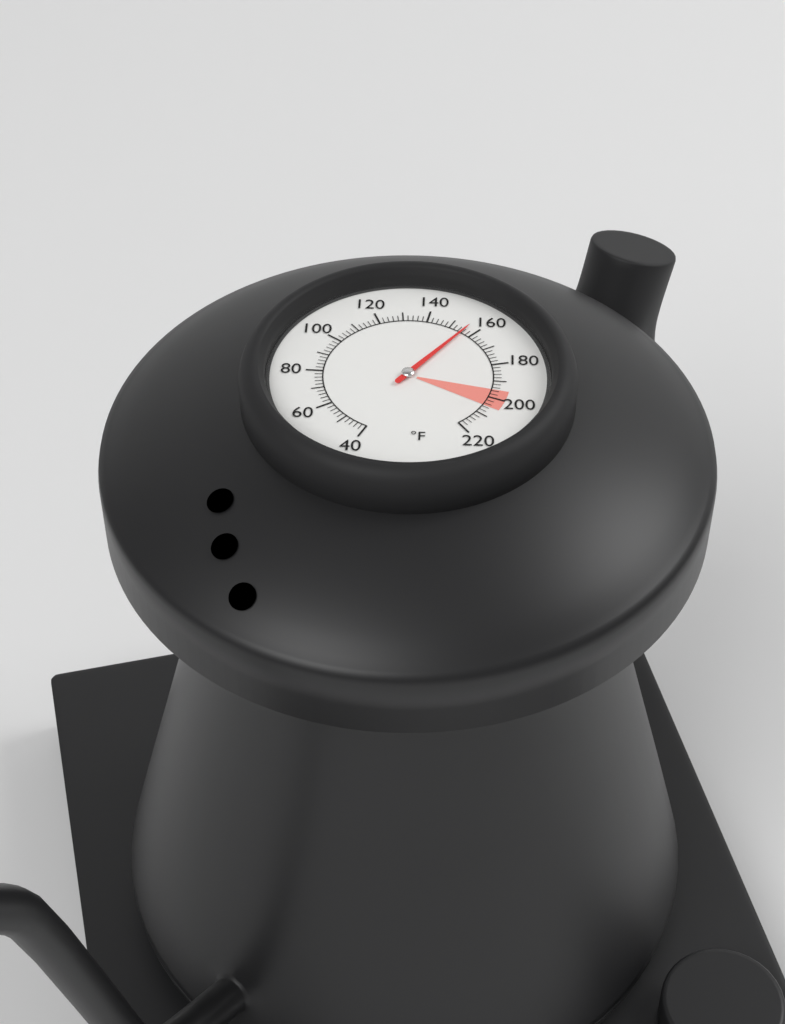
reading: 156 °F
